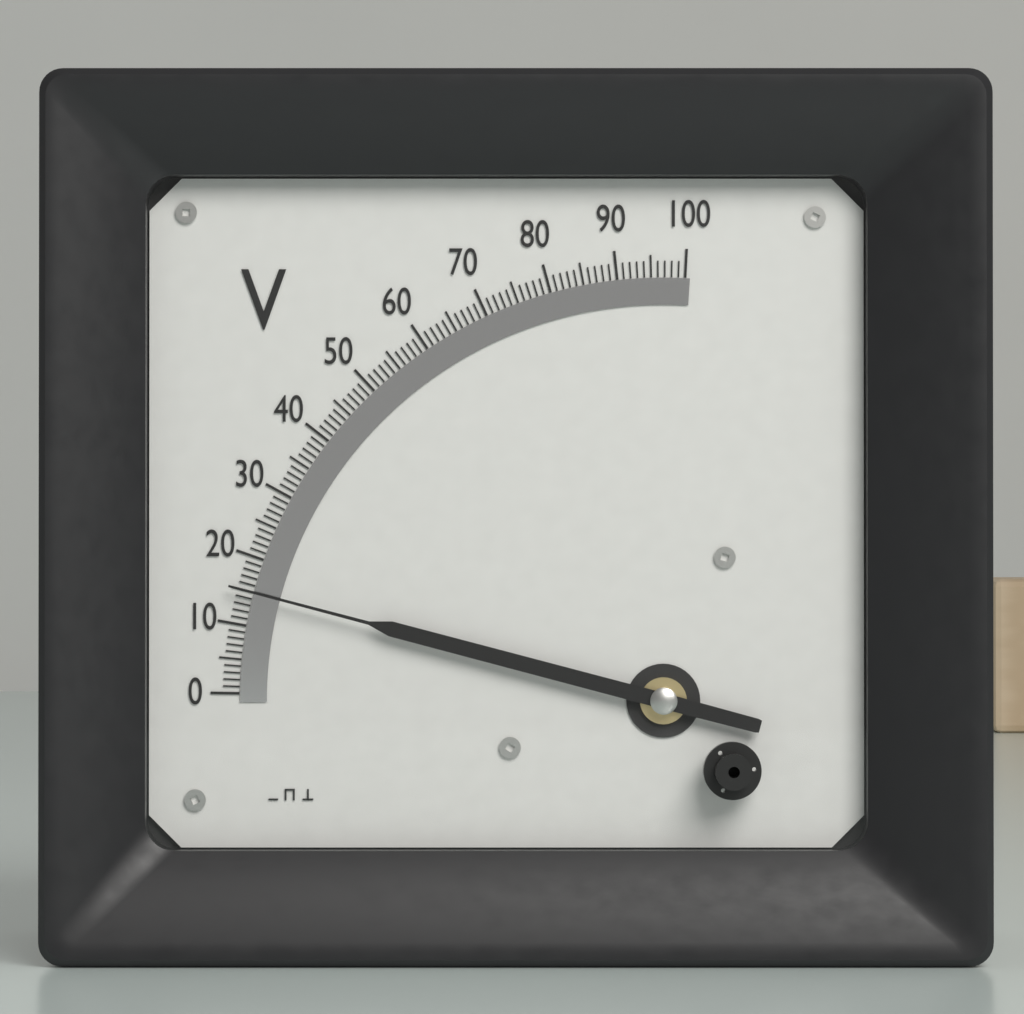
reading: 15 V
